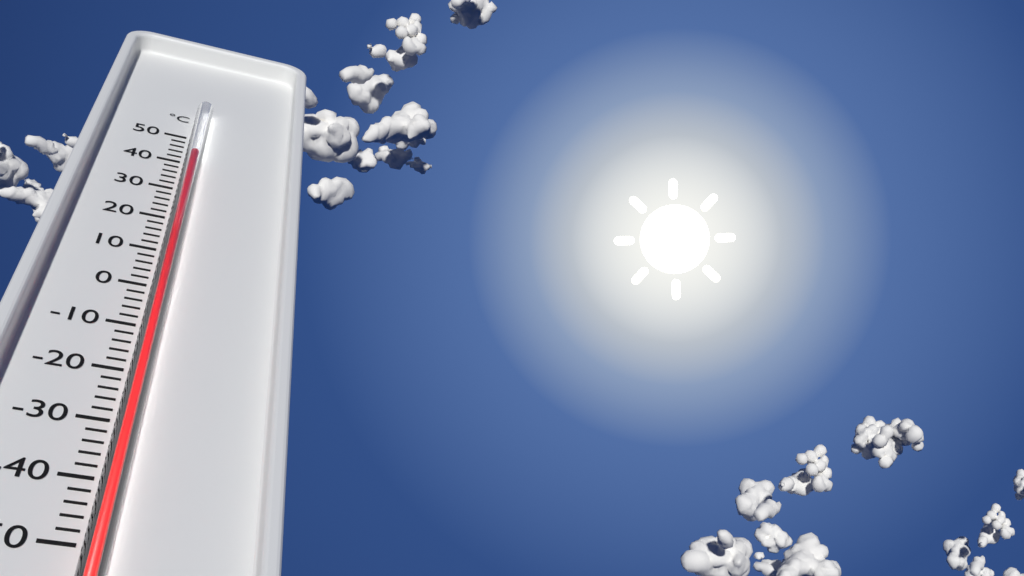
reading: 40 °C
